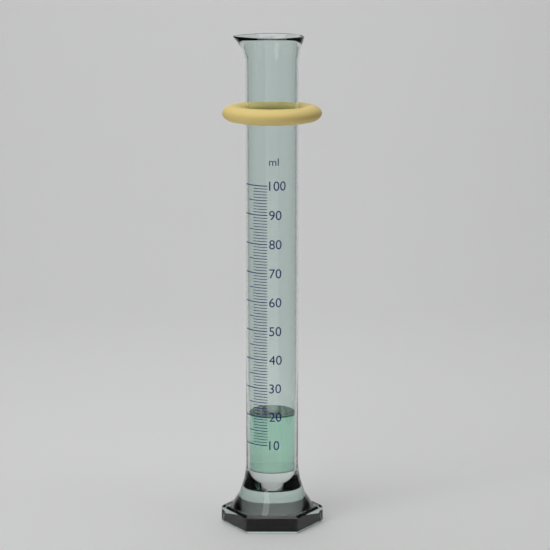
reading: 20 ml
